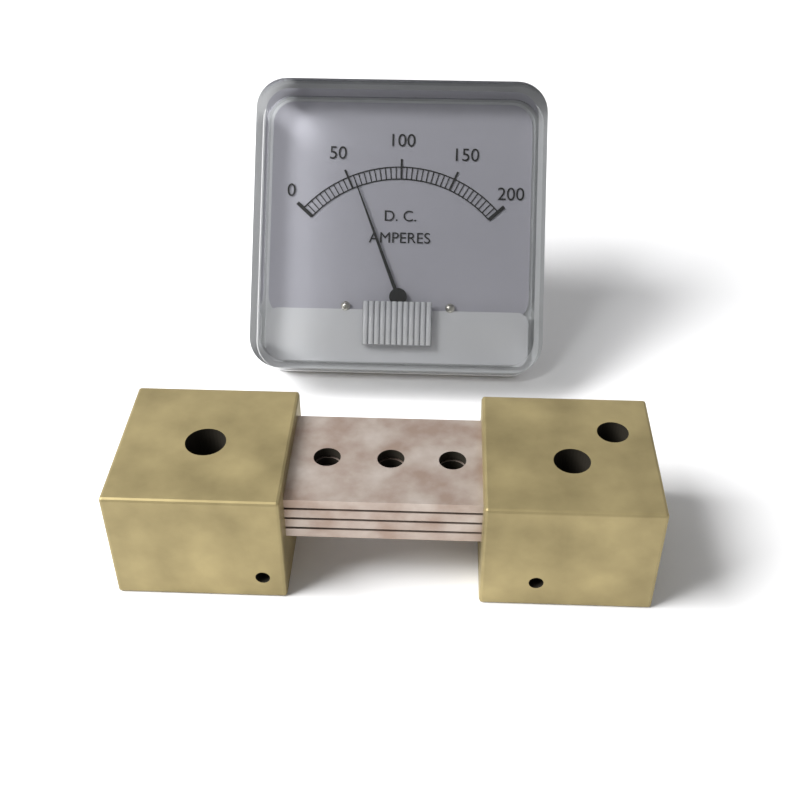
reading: 55 A
